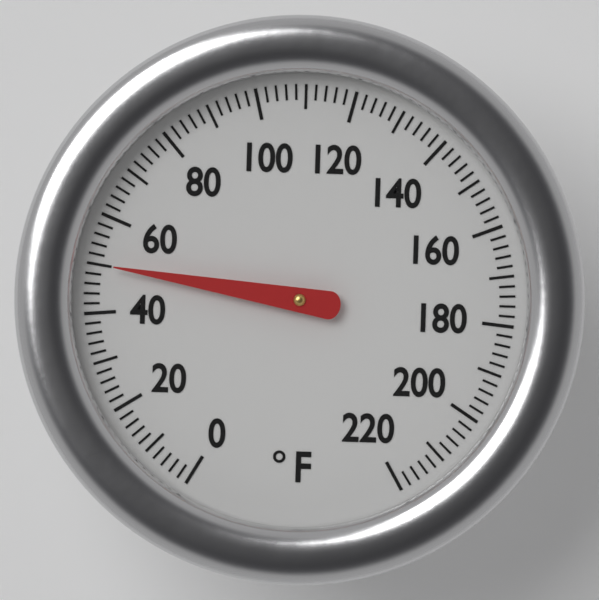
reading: 50 °F
